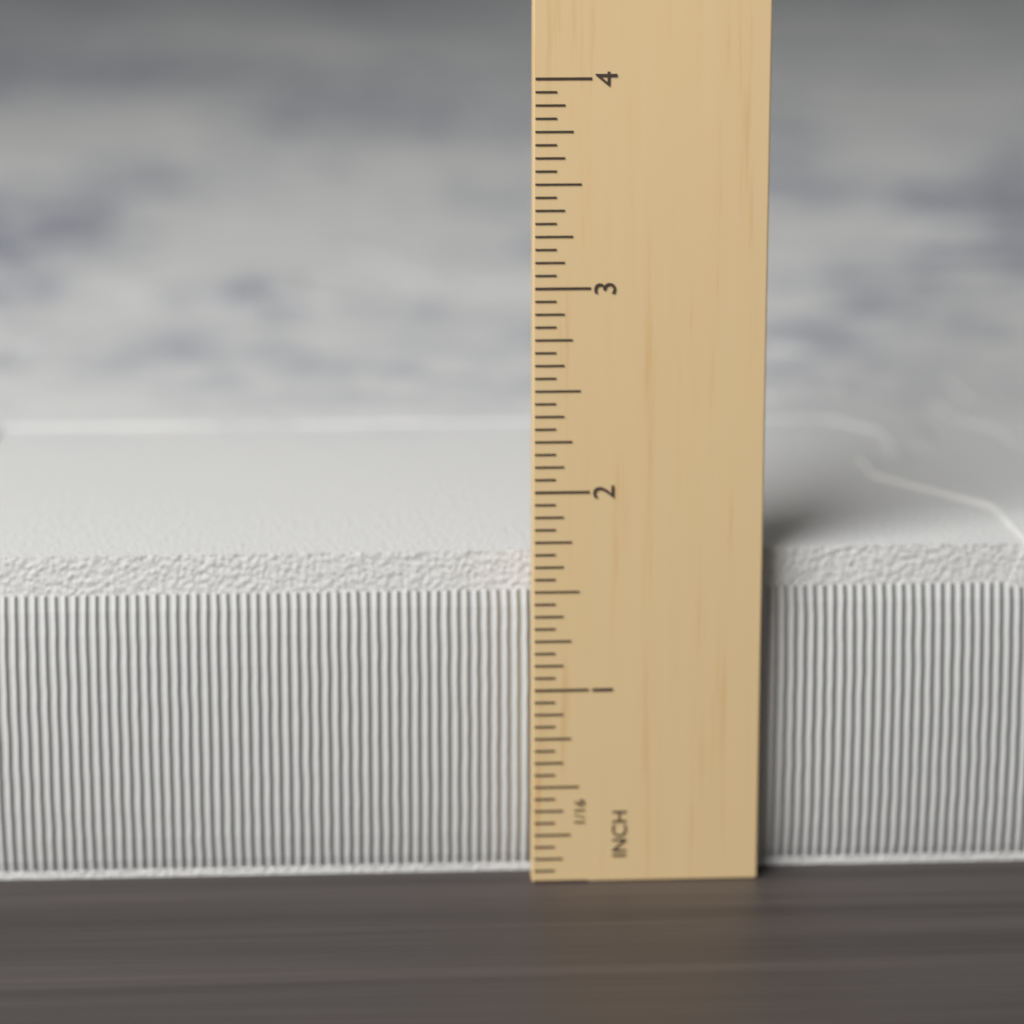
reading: 1.6875 in
